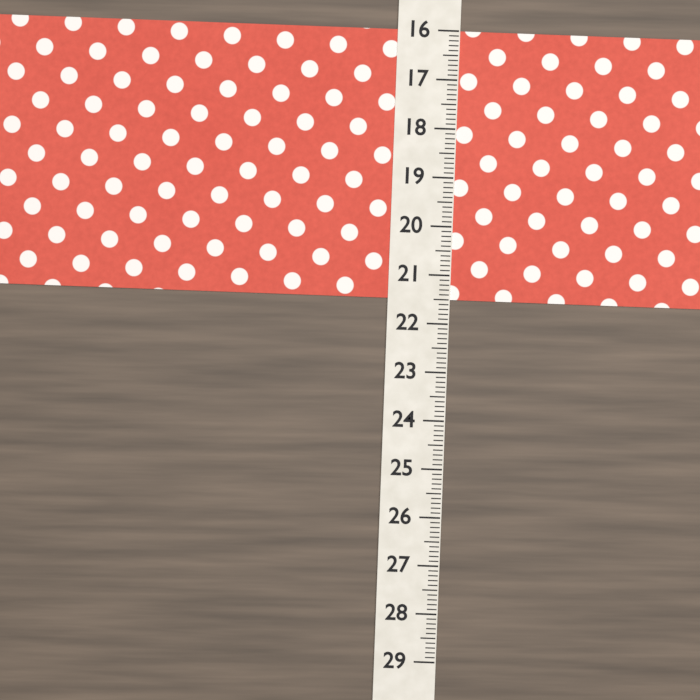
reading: 21.5 (no unit)
